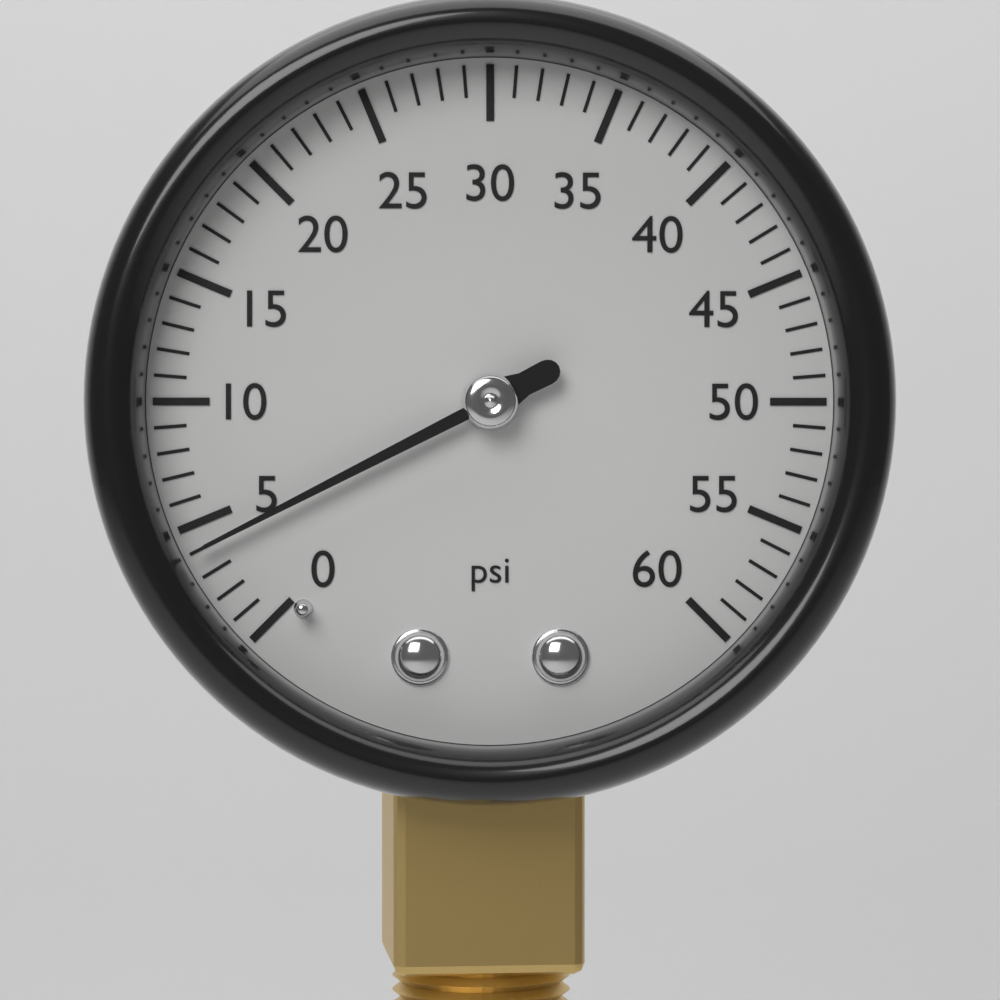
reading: 4 psi
